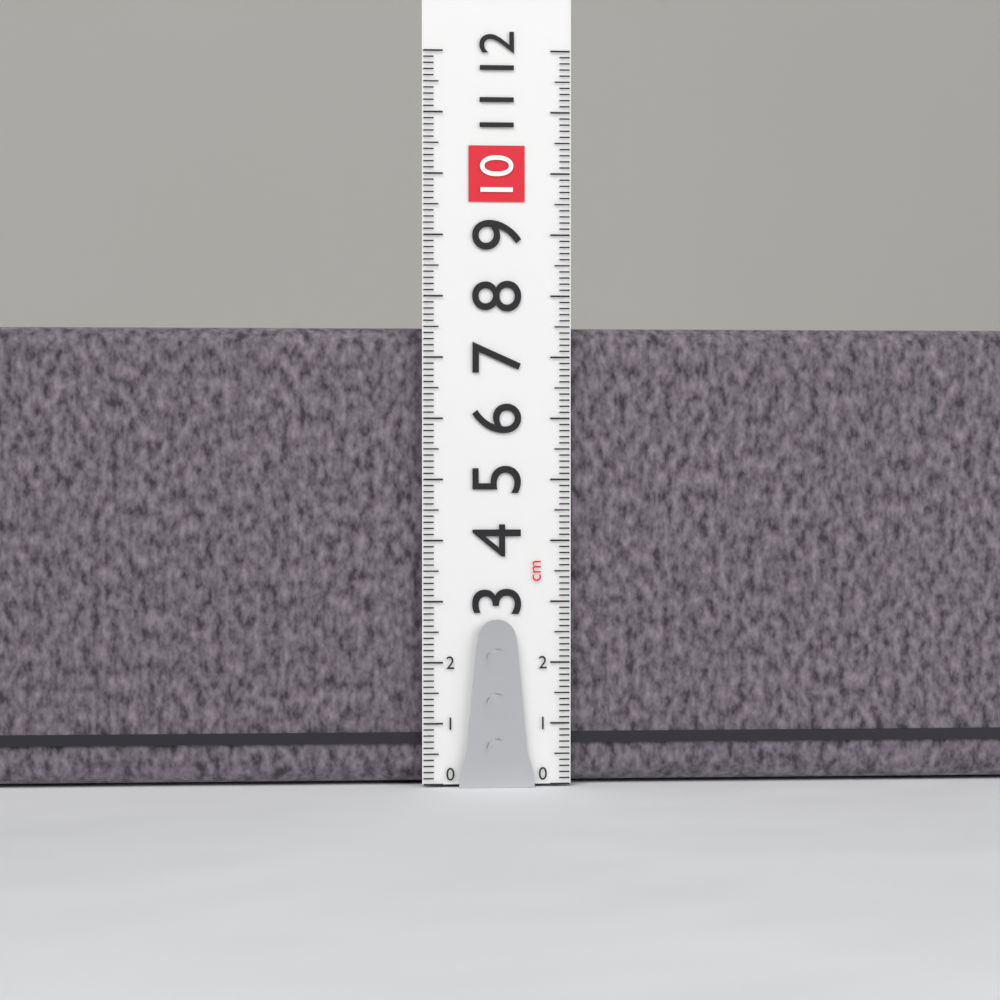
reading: 7.5 cm
